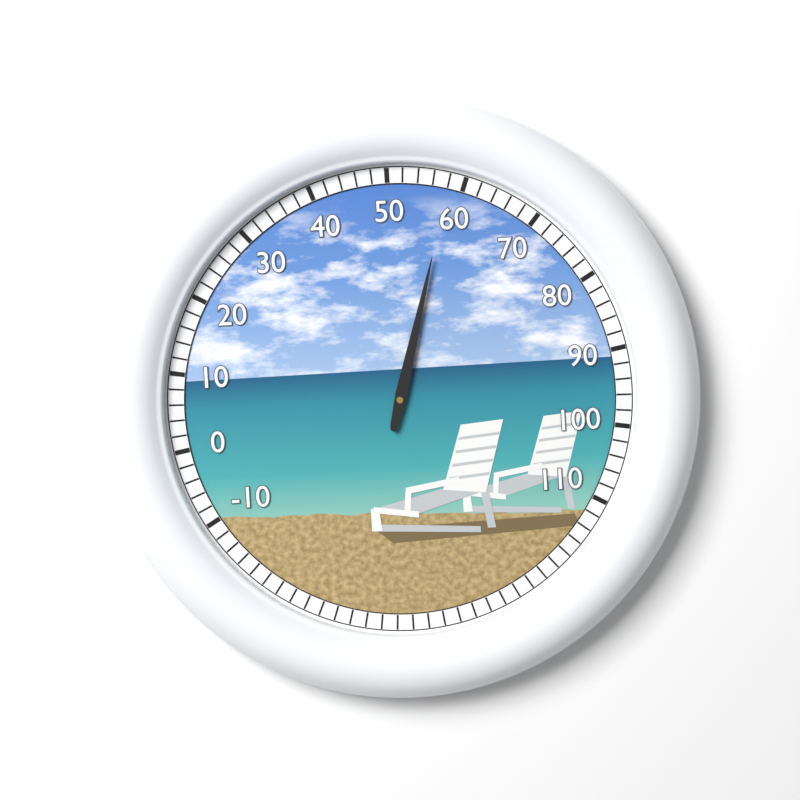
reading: 58 (no unit)
